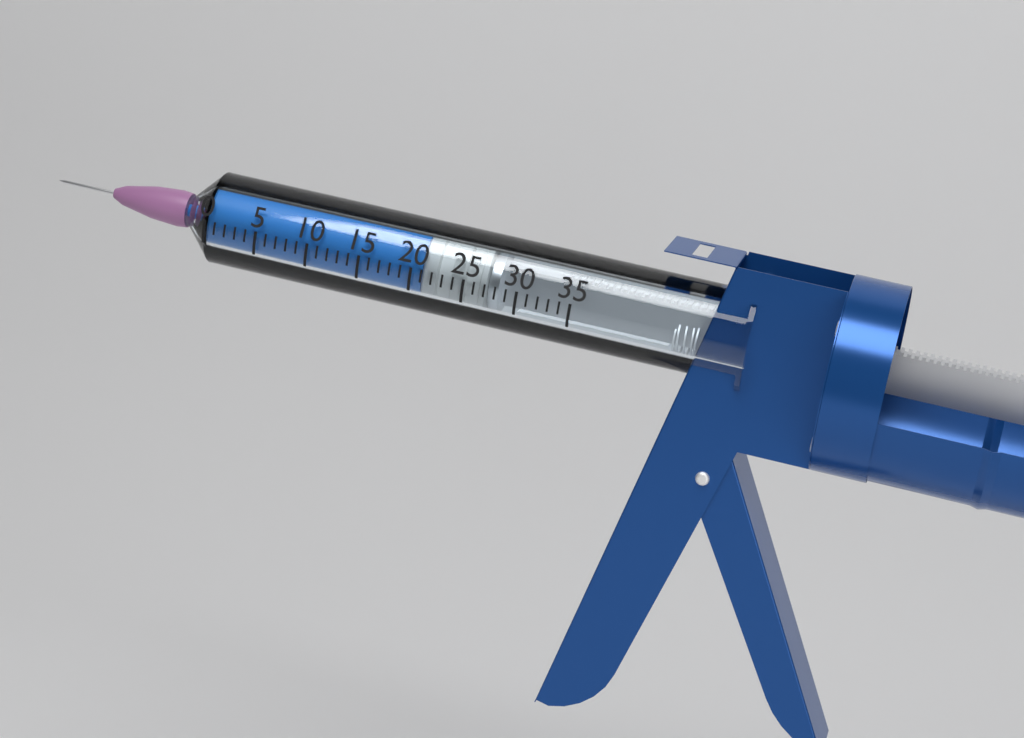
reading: 21 (no unit)
